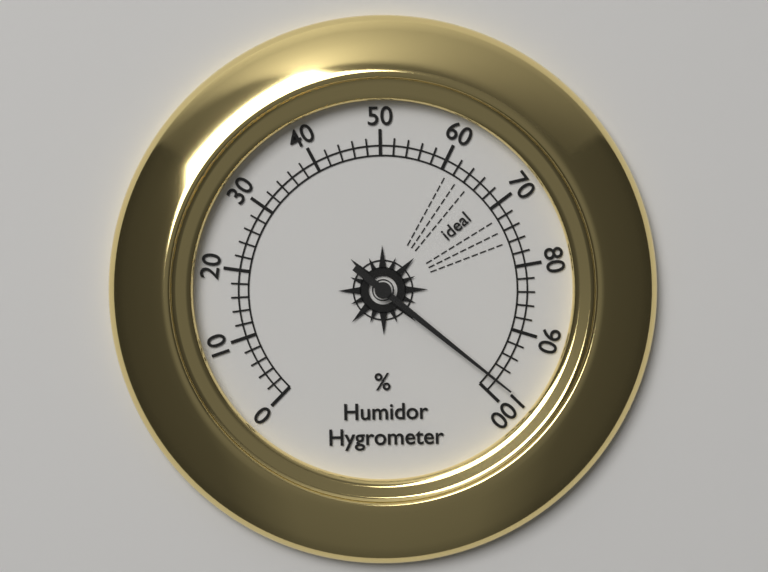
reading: 98 %
